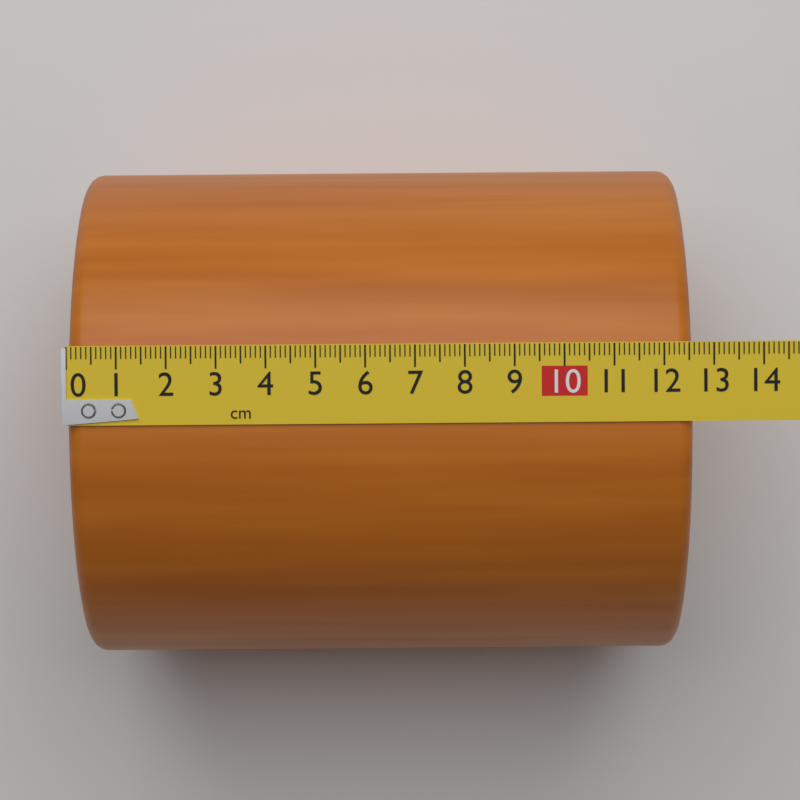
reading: 12.6 cm
